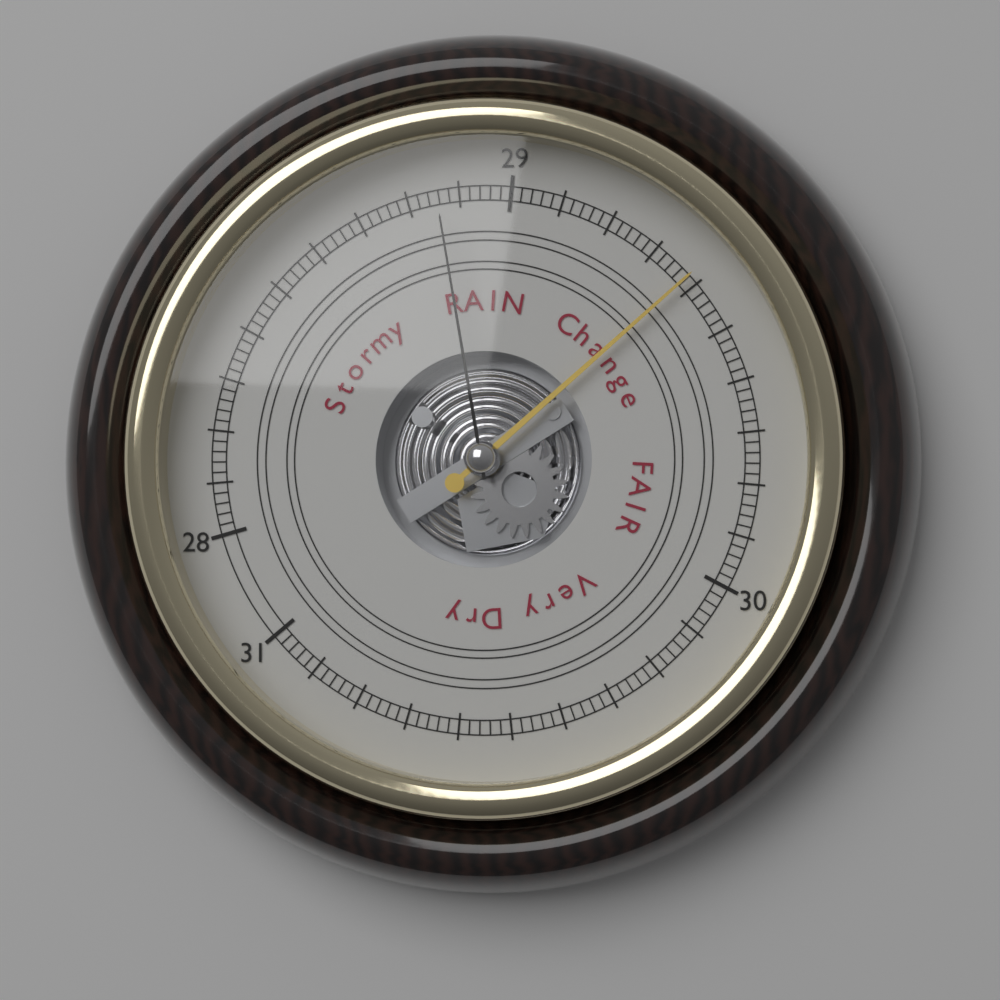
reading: 29.38 (no unit)
